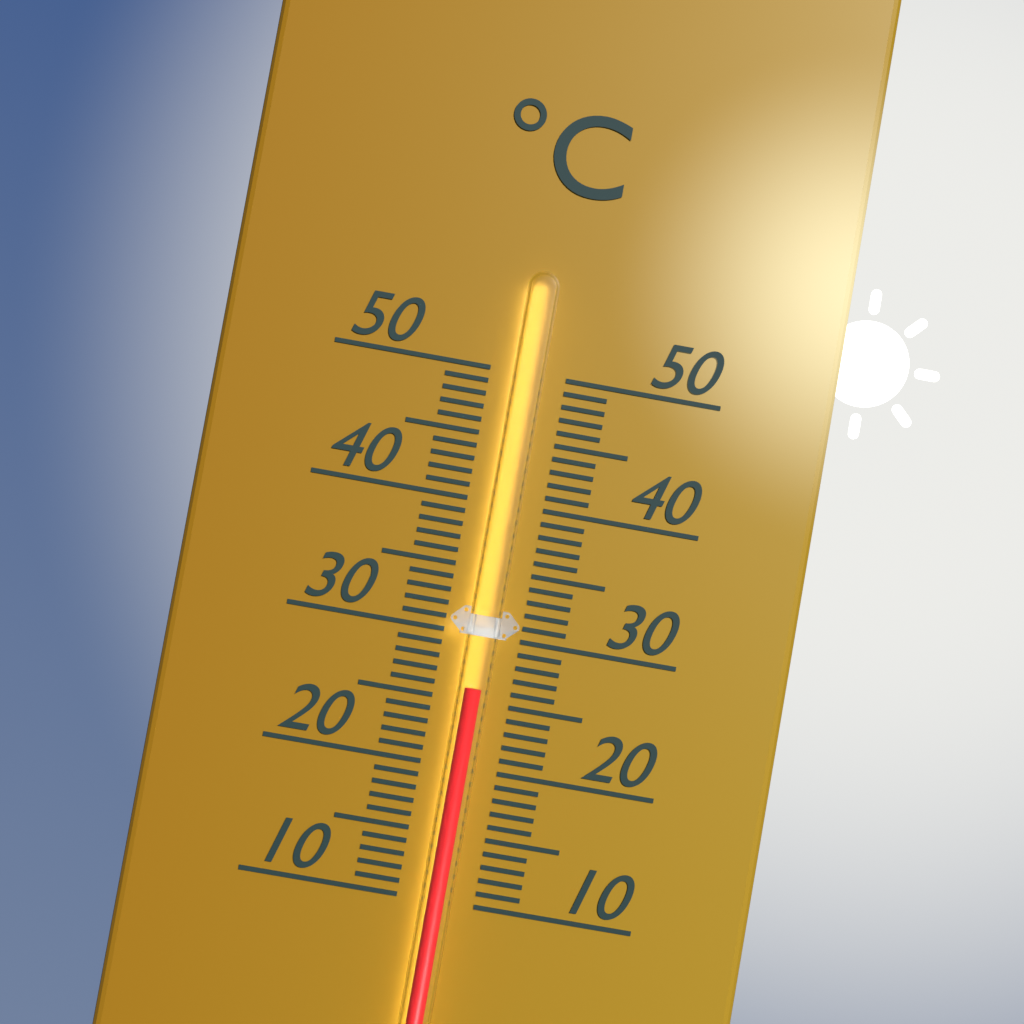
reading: 26 °C
